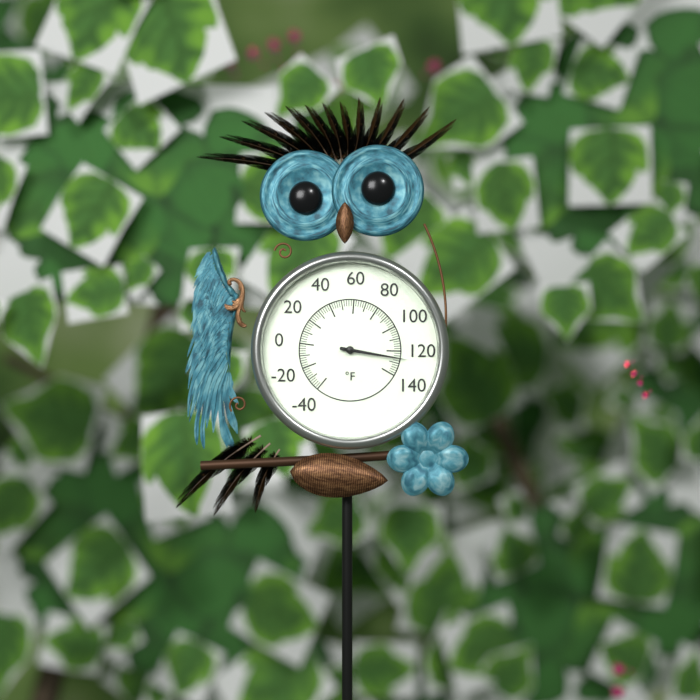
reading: 126 °F
